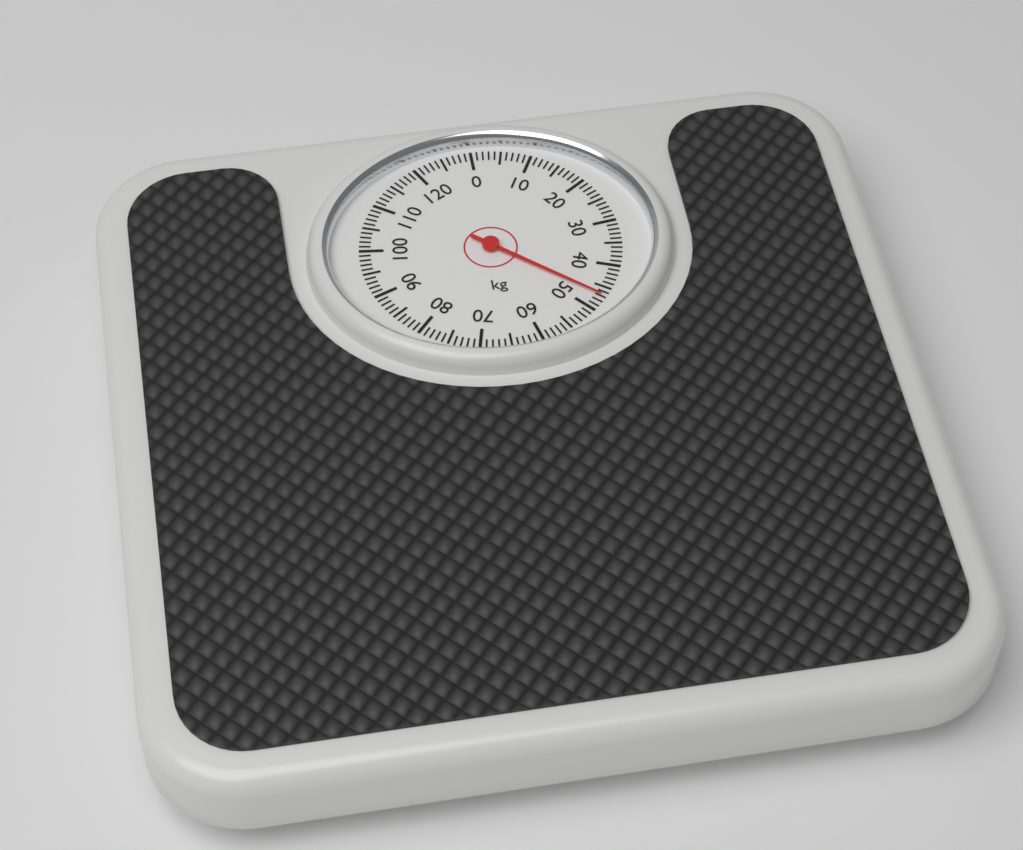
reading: 47 kg
